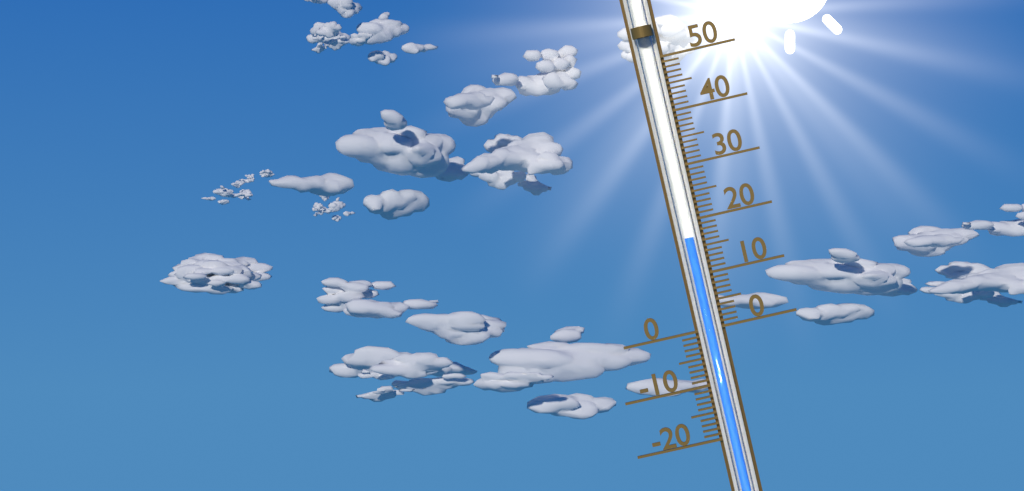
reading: 17 (no unit)
